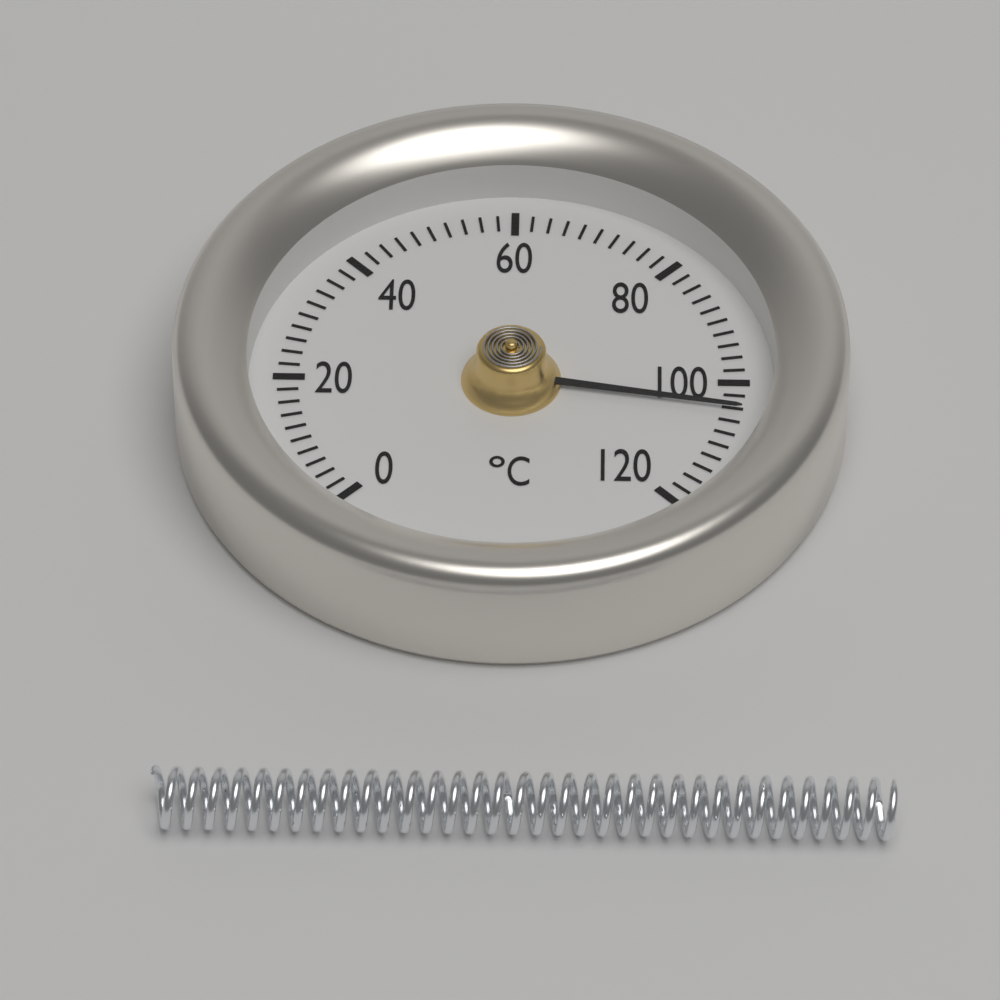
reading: 104 °C
